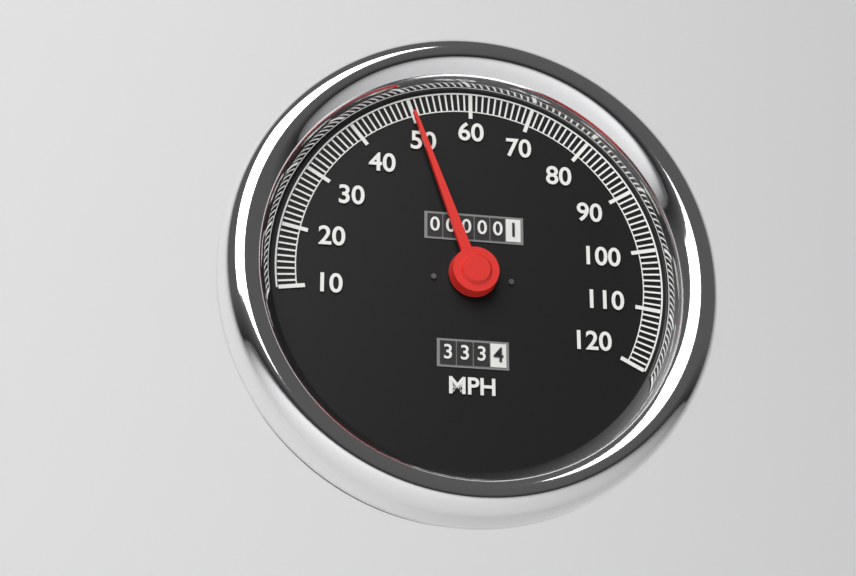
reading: 50 MPH
